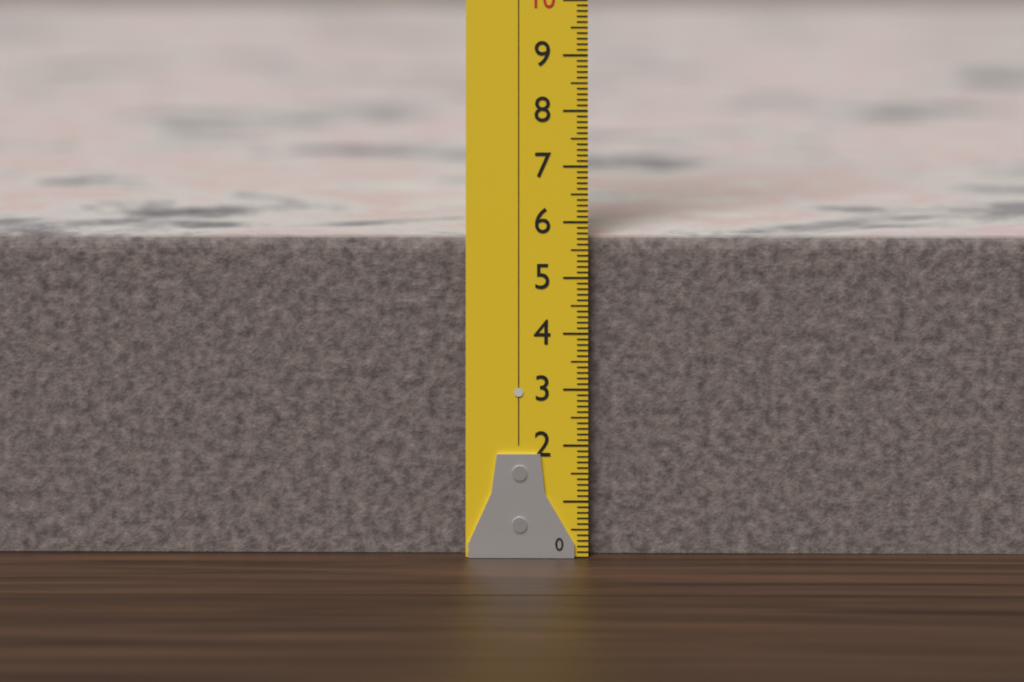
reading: 5.7 (no unit)
